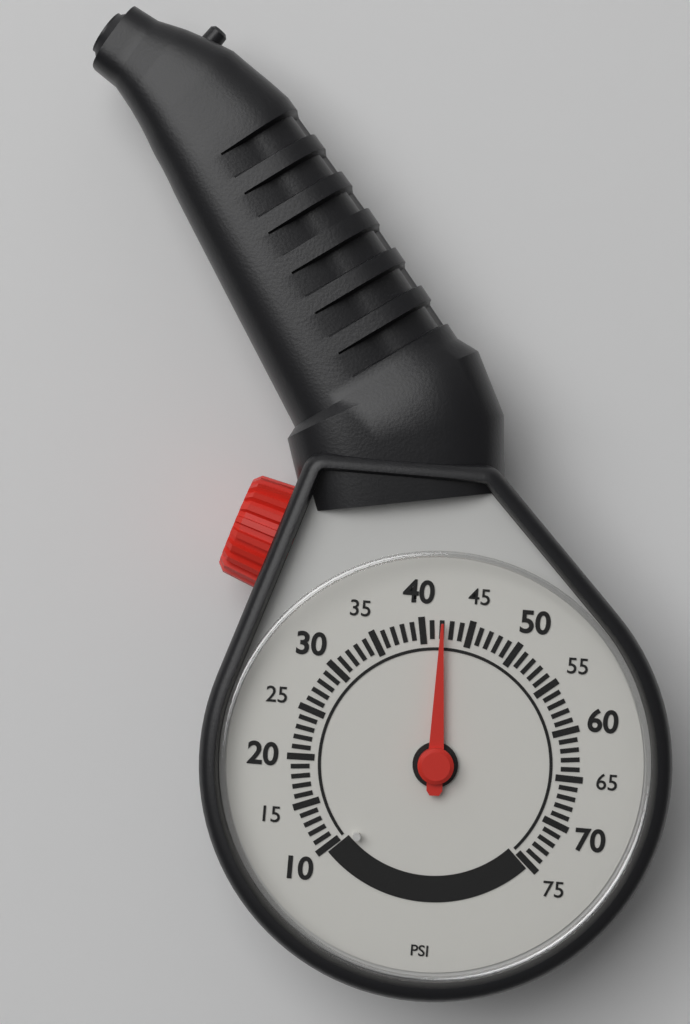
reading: 42 psi
